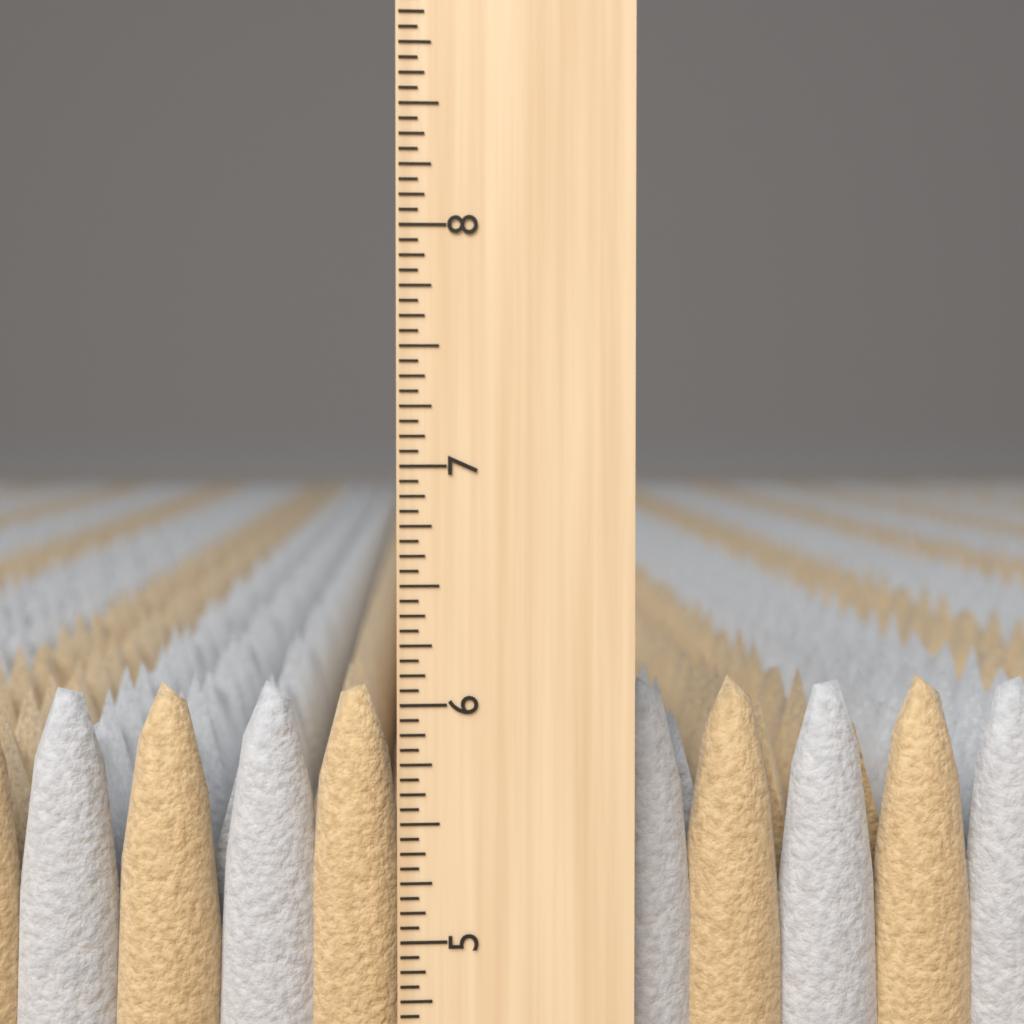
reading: 6.0625 inch
